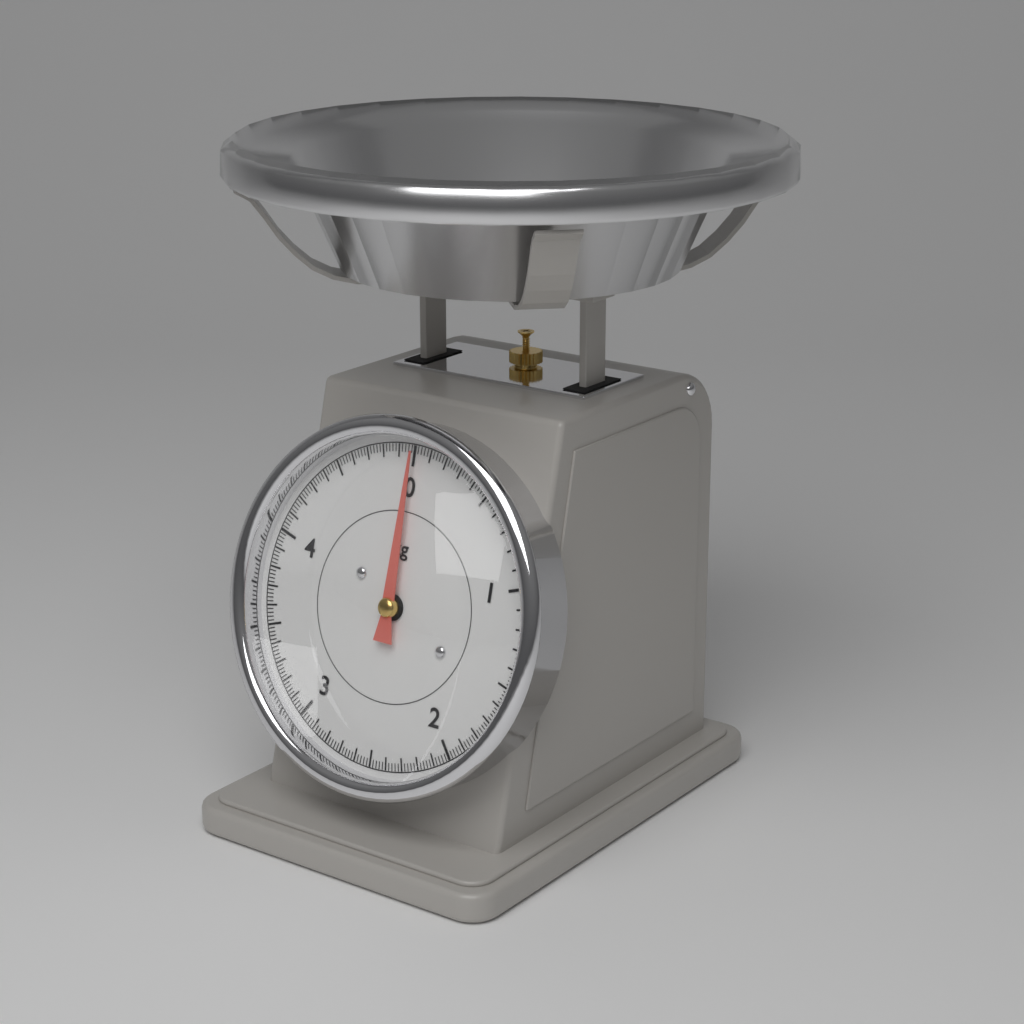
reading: 0.00 kg
